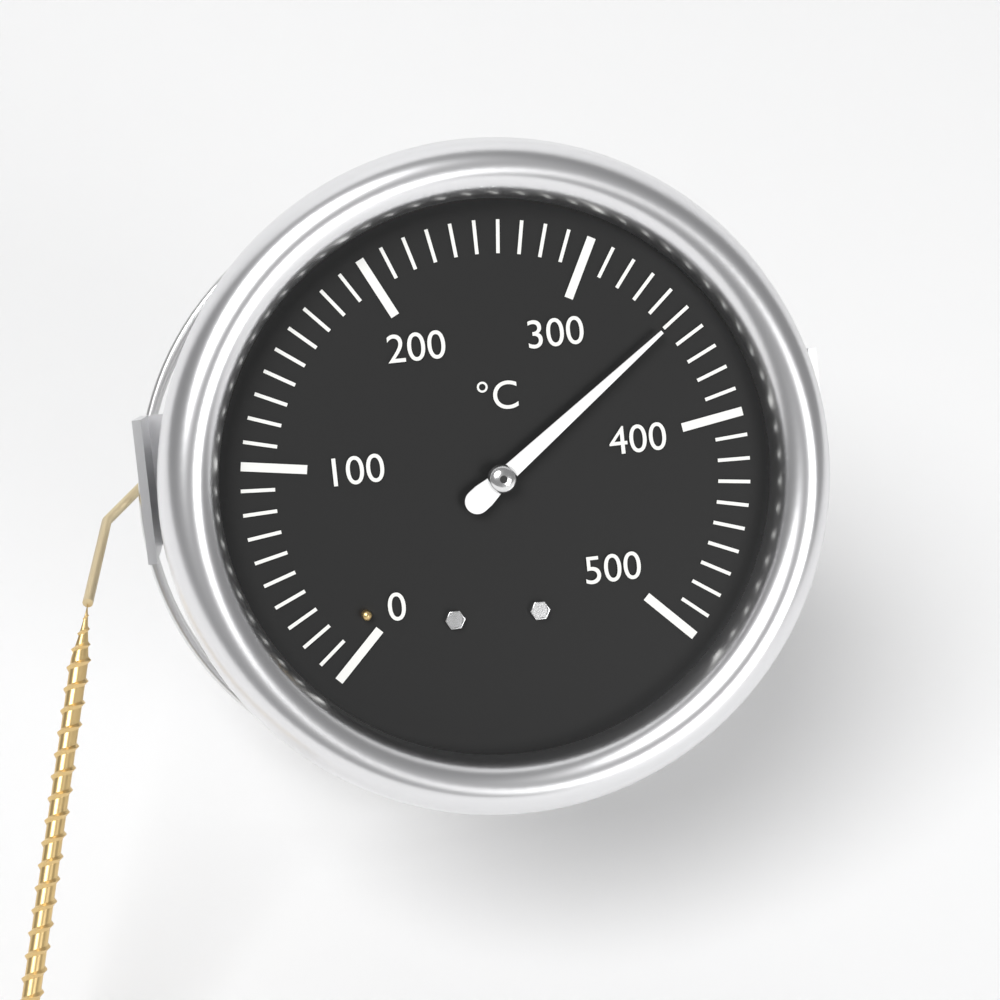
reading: 350 °C
